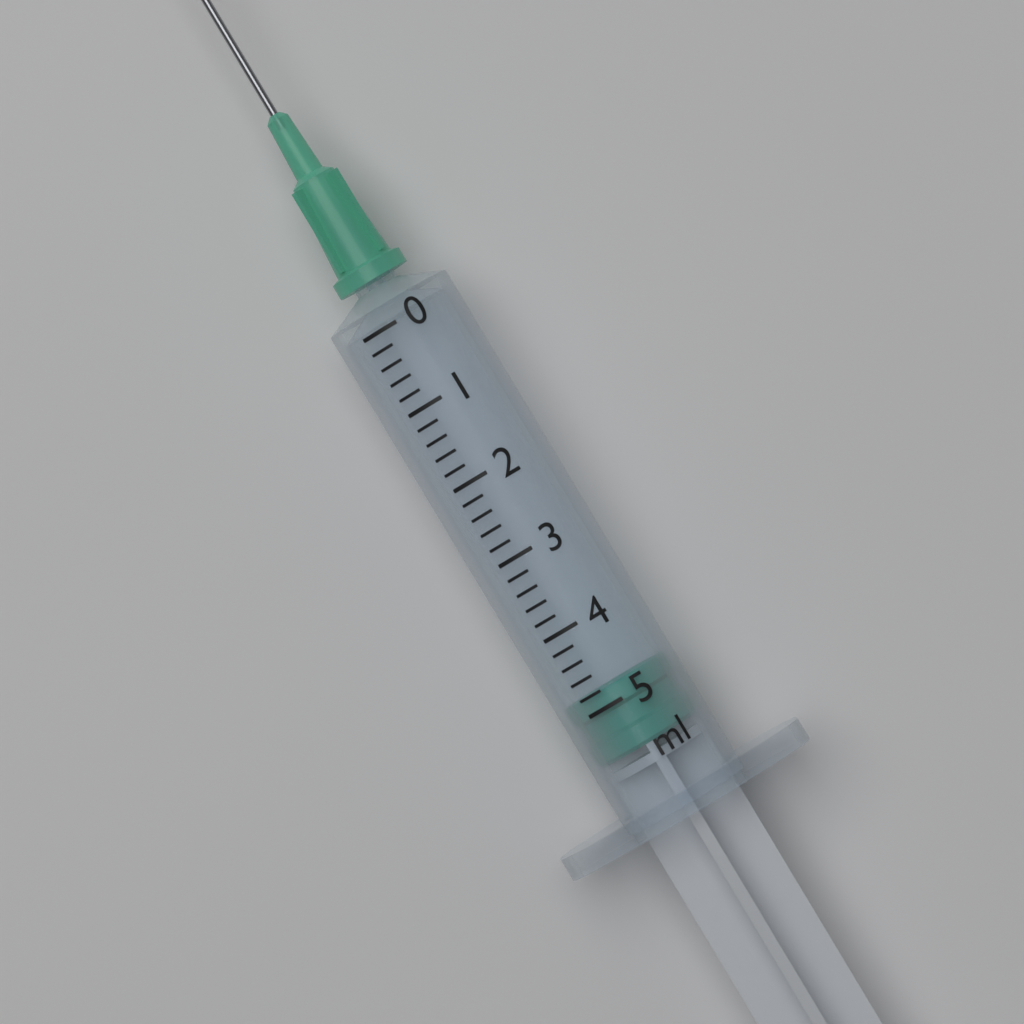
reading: 4.8 ml
